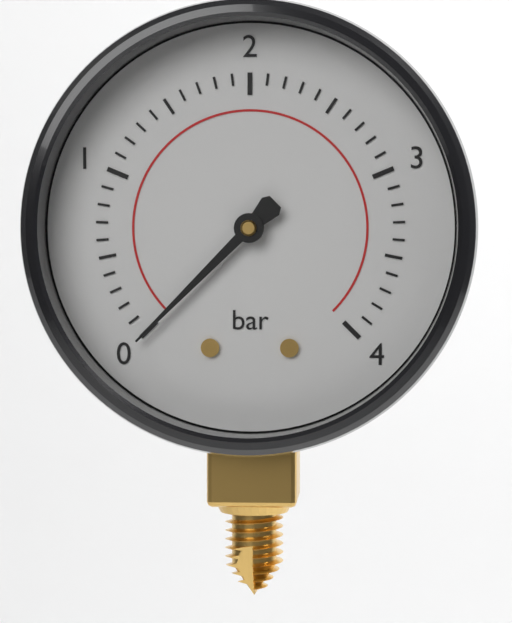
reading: 0.0 bar
